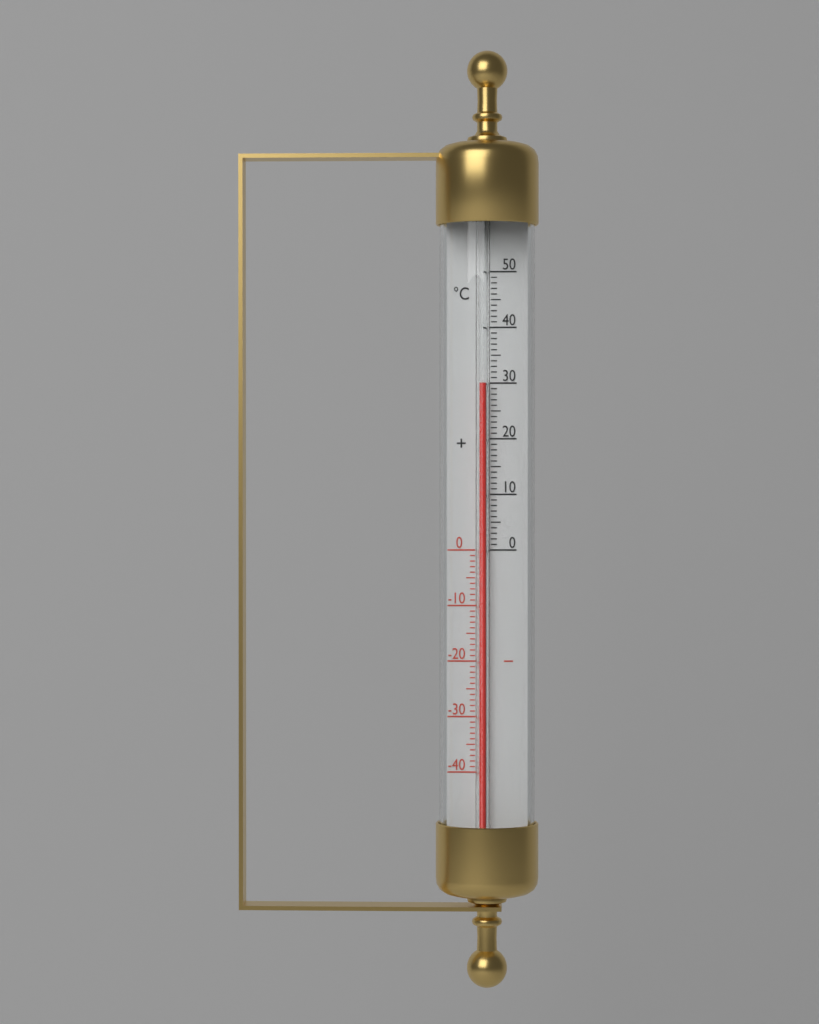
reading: 30 °C
